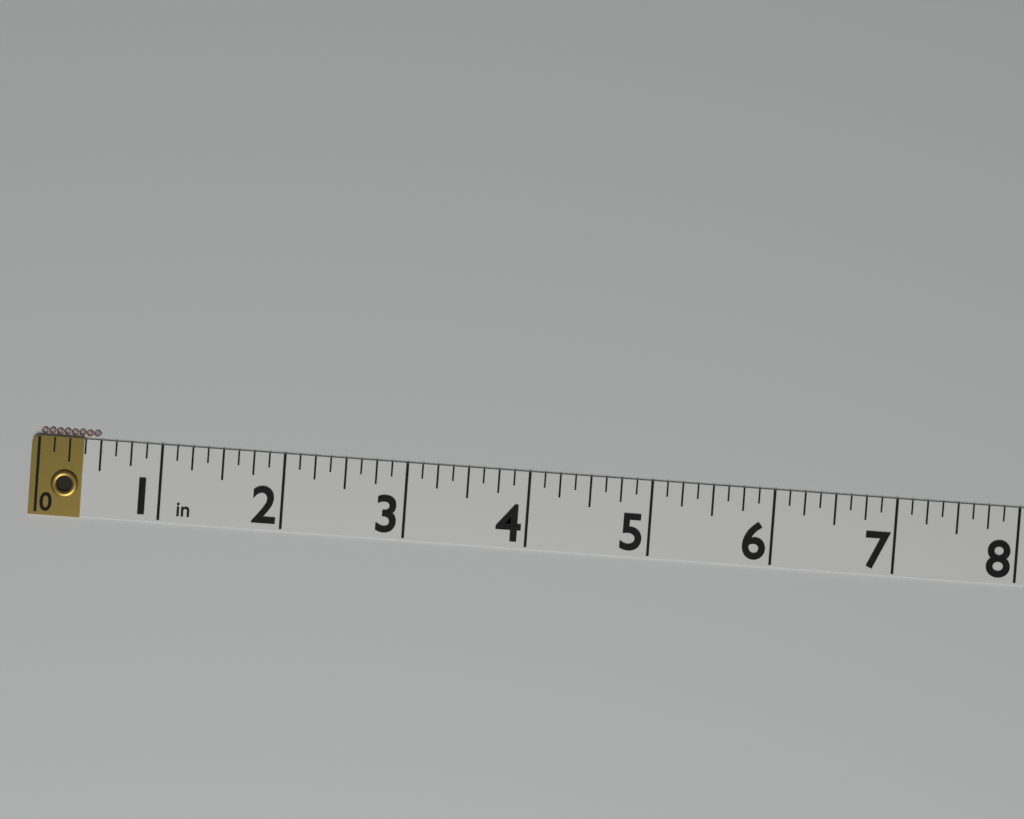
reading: 0.500 in
